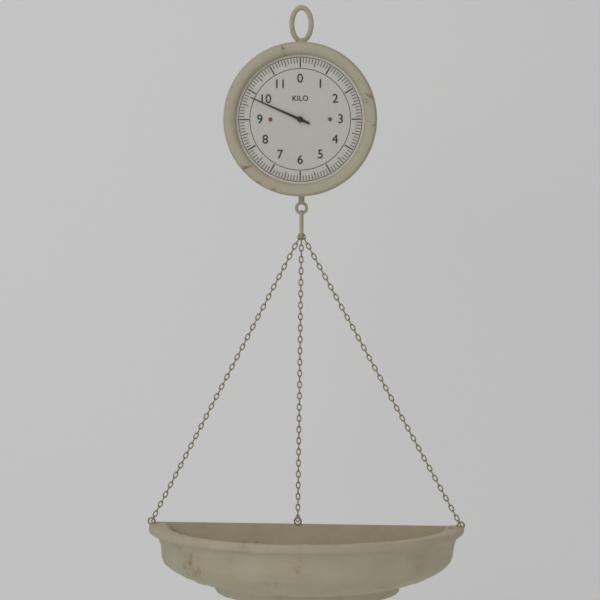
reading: 9.8 kg
